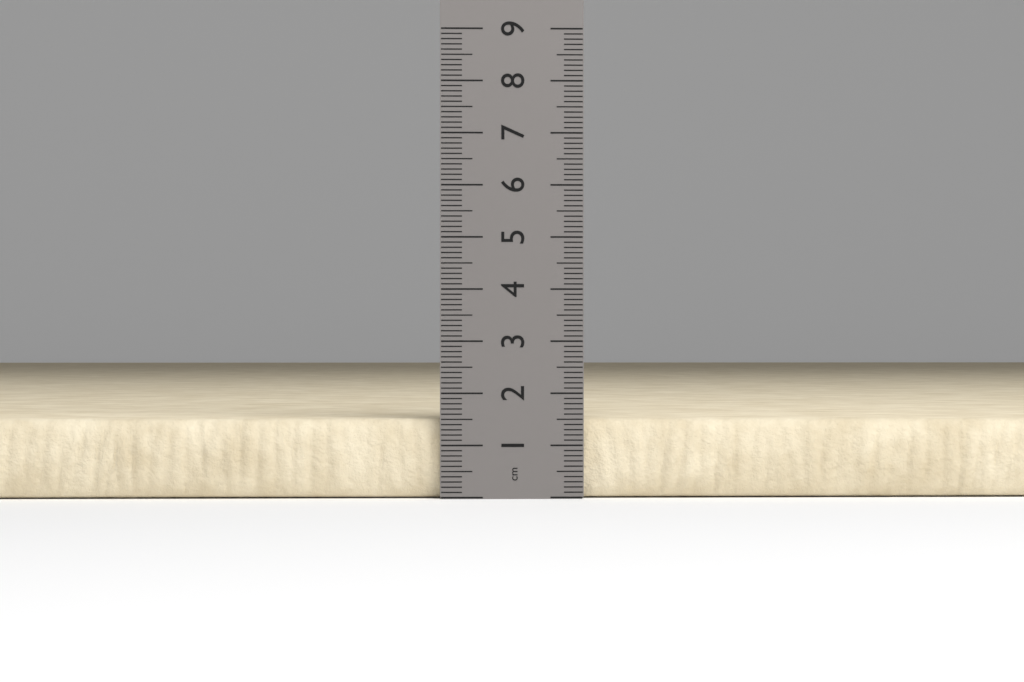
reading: 1.5 cm
